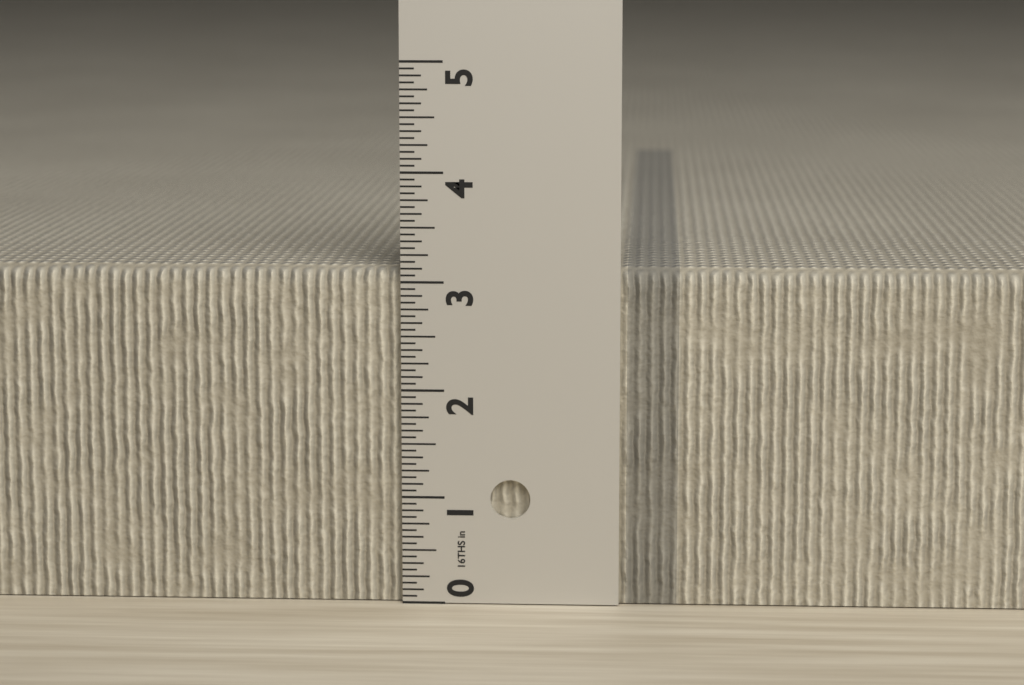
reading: 3.1250 in
